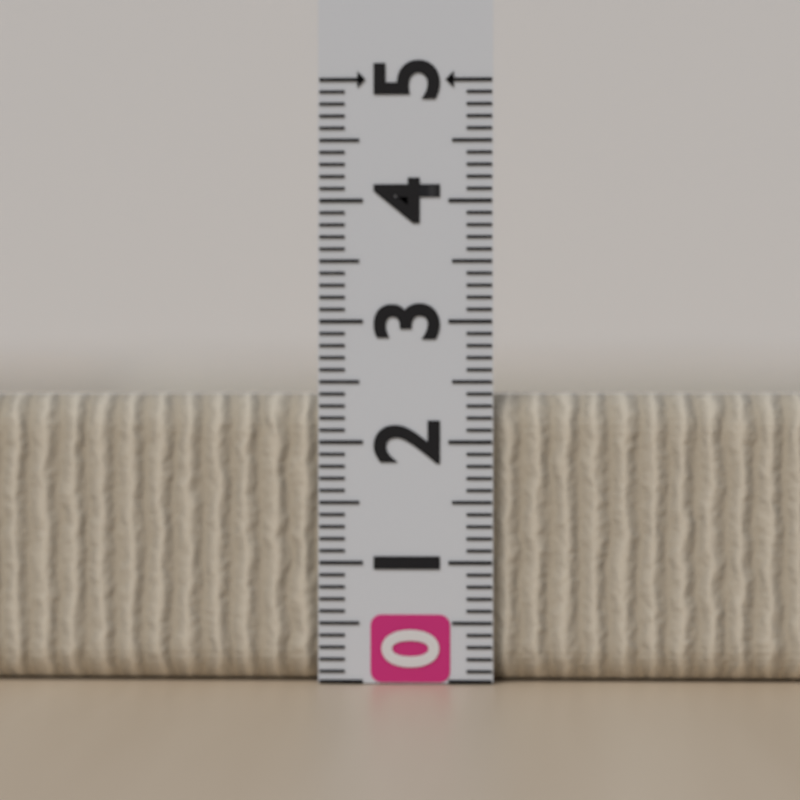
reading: 2.4 (no unit)
